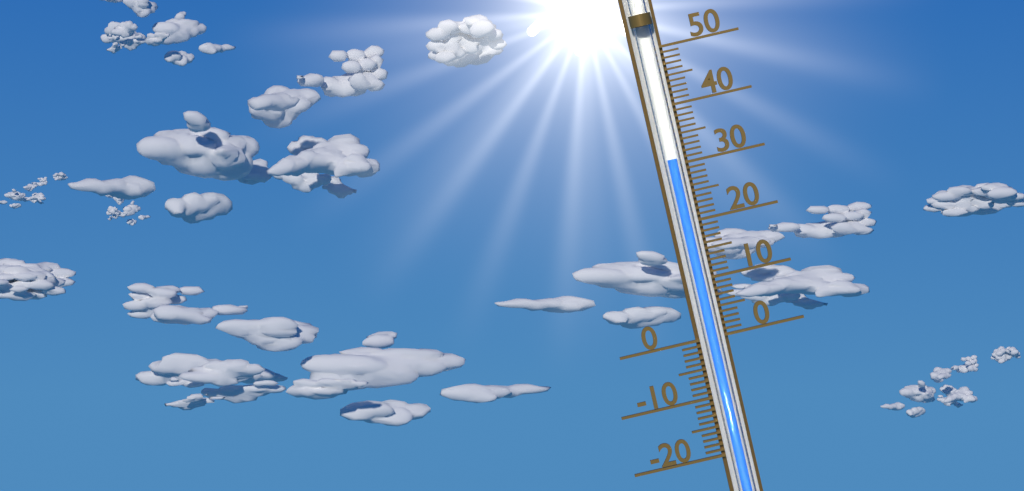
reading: 31 (no unit)
